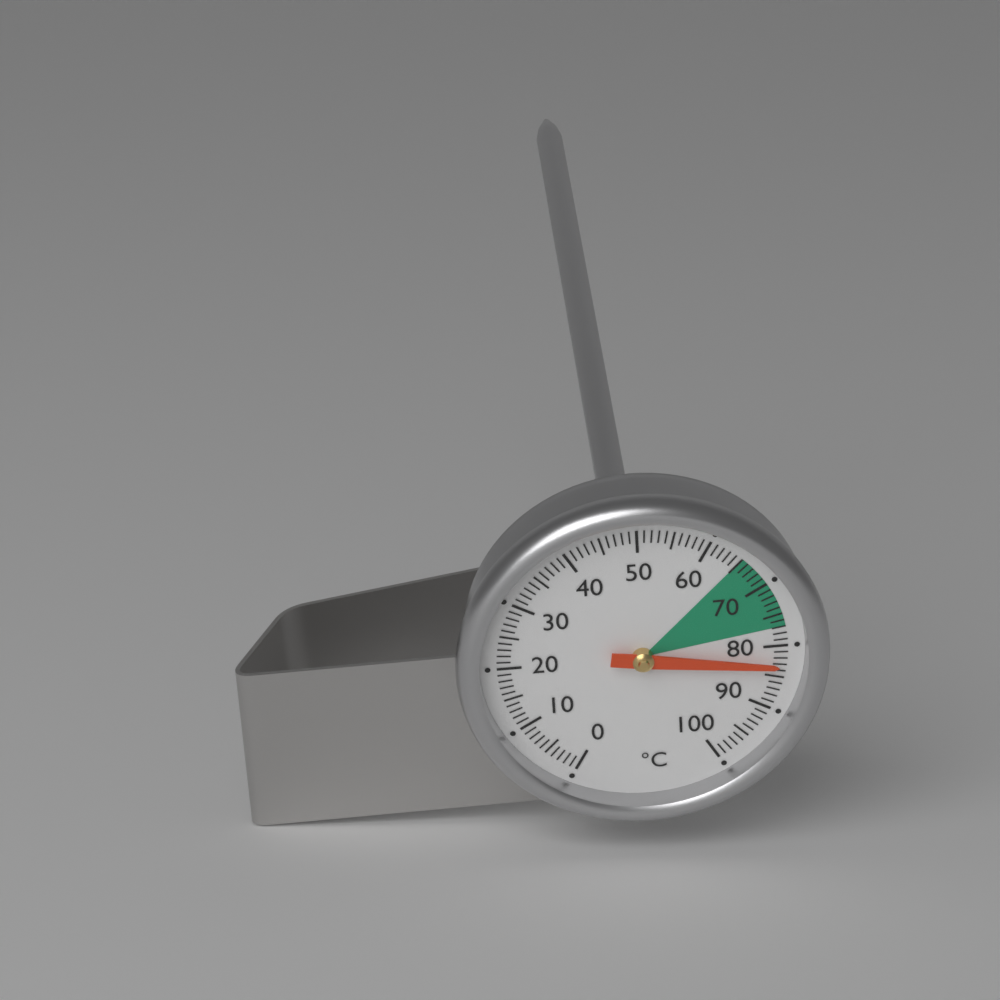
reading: 83 °C
